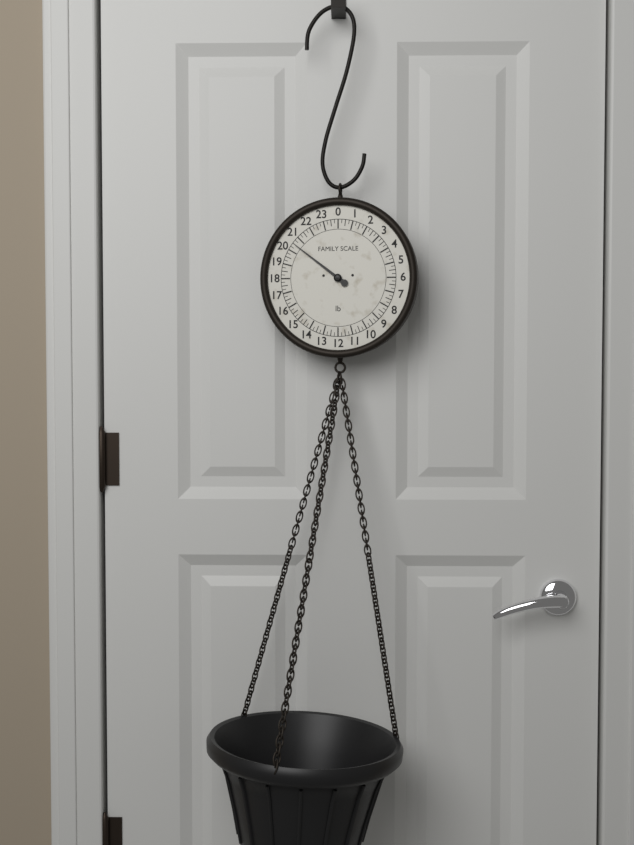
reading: 20.50 lb
